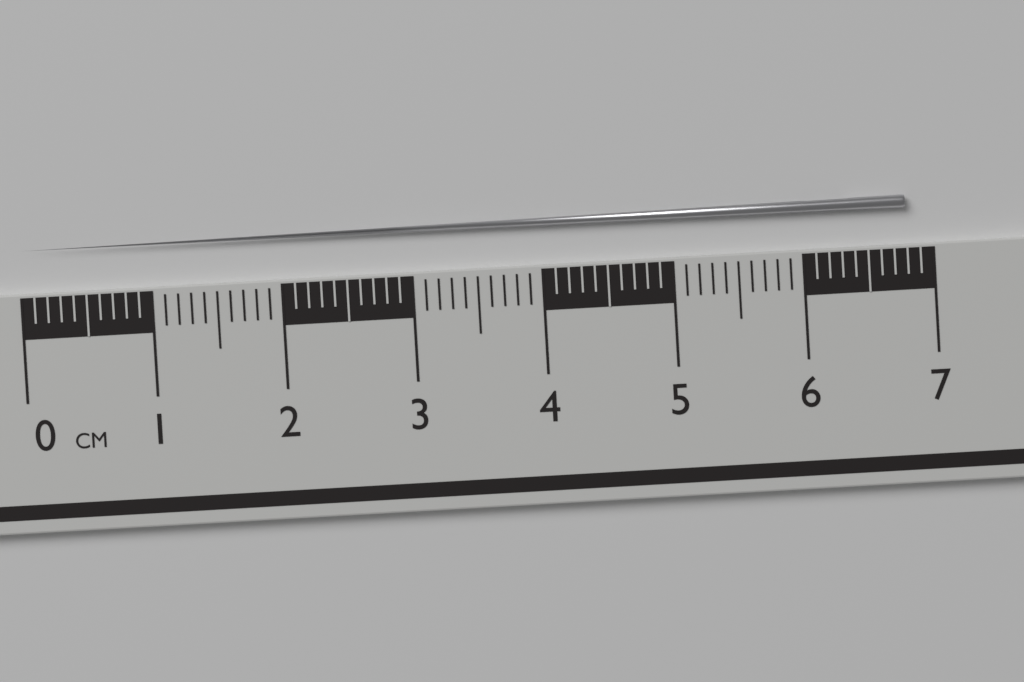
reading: 6.8 cm
